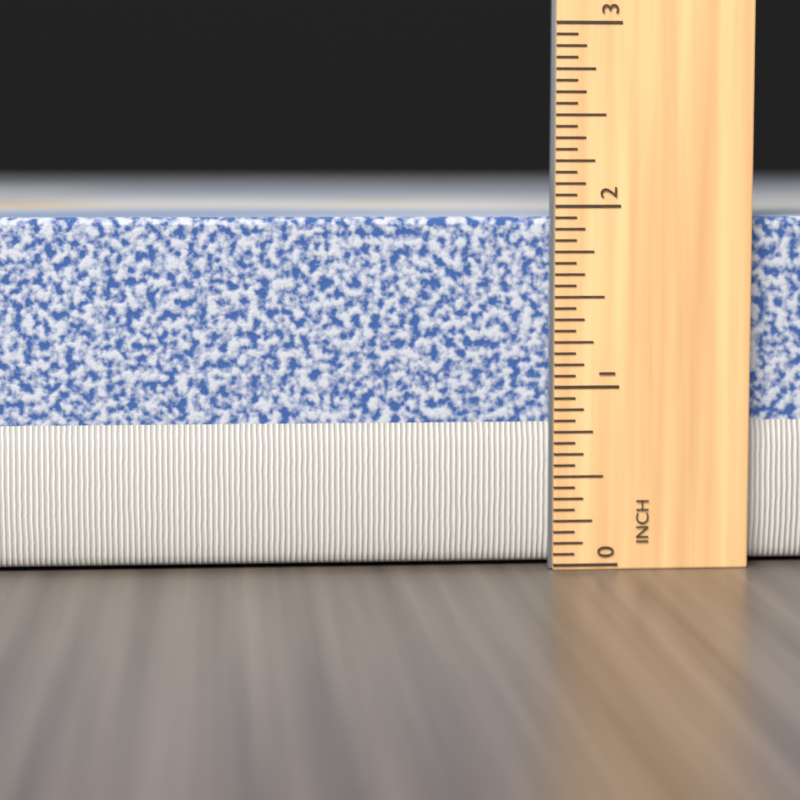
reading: 1.9375 in
